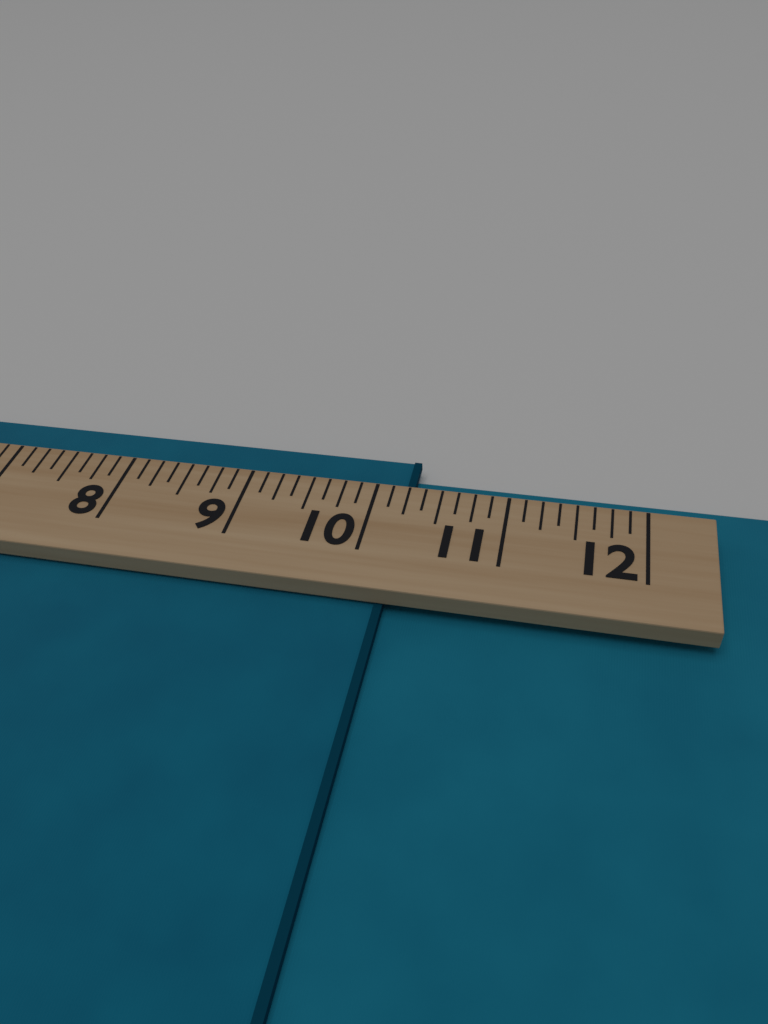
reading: 10.250 (no unit)
